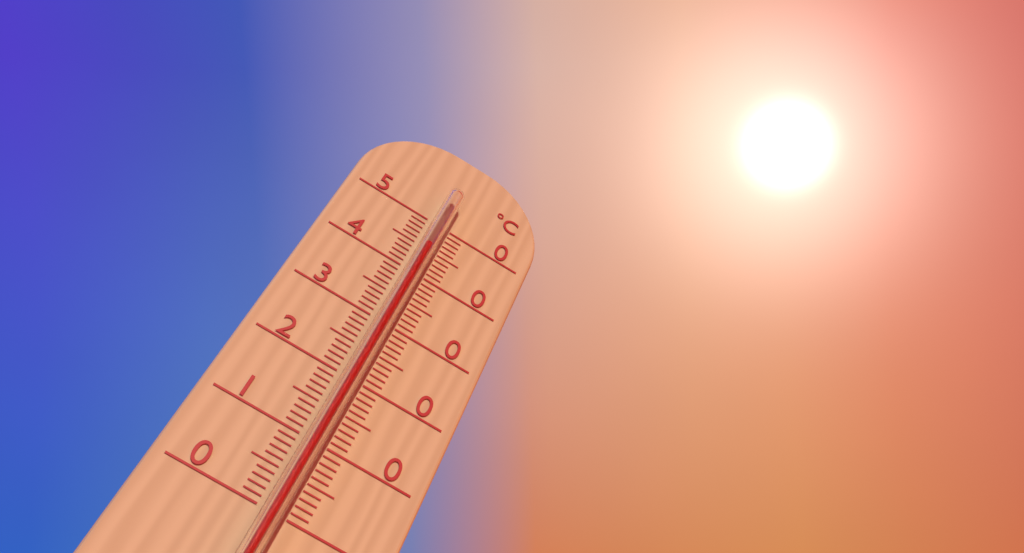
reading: 44 °C
